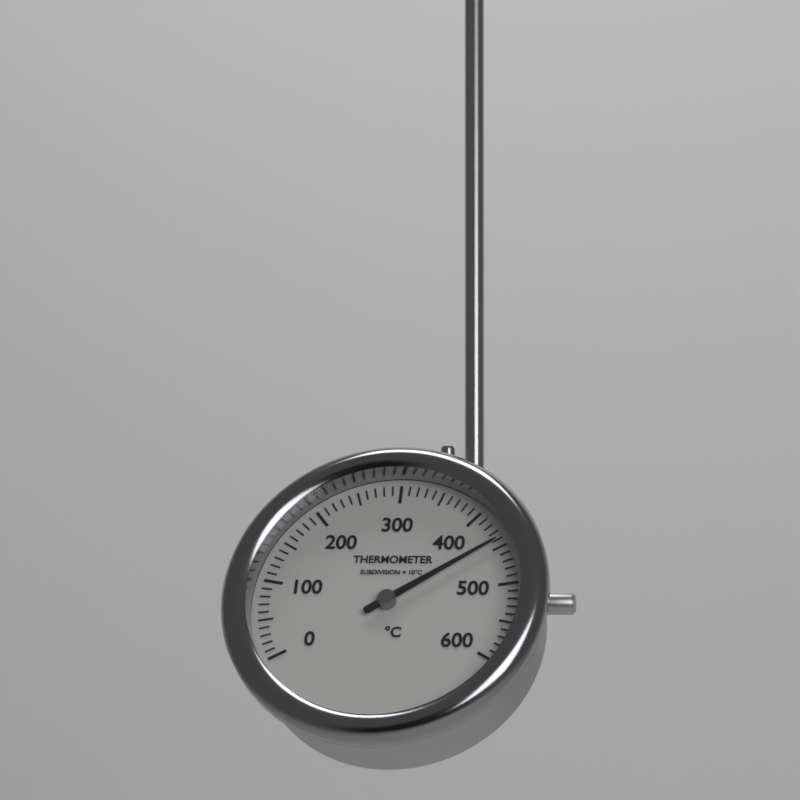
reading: 440 °C
